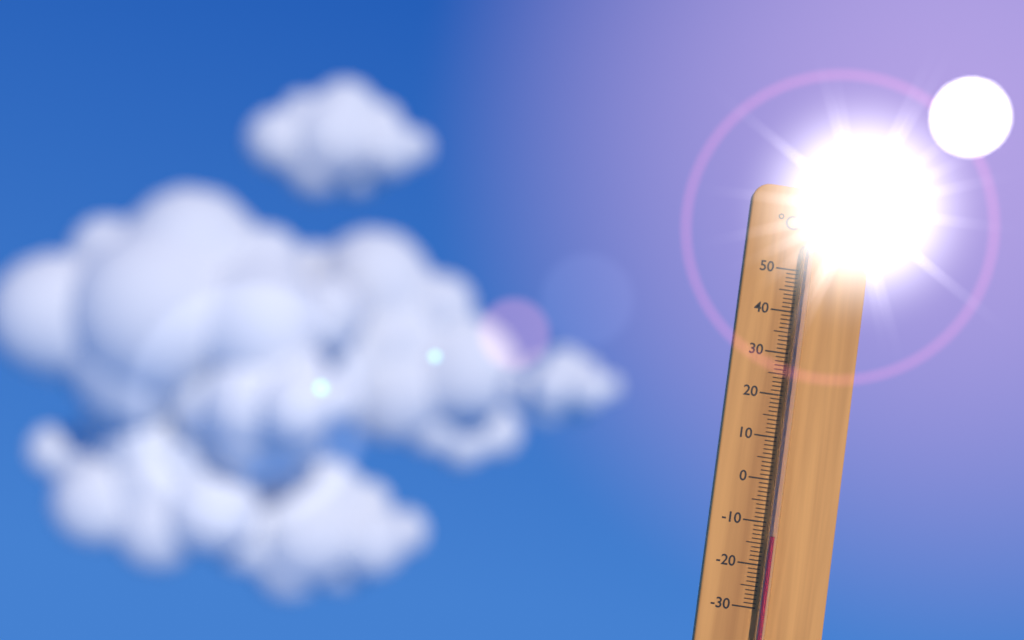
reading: -13 °C
